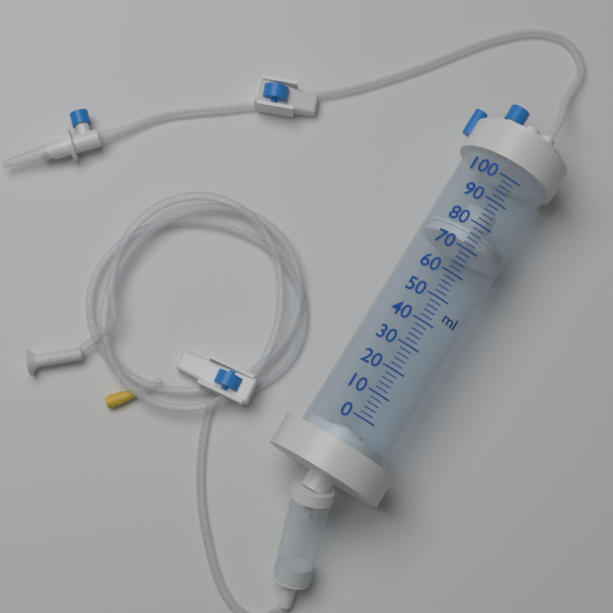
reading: 72 ml
